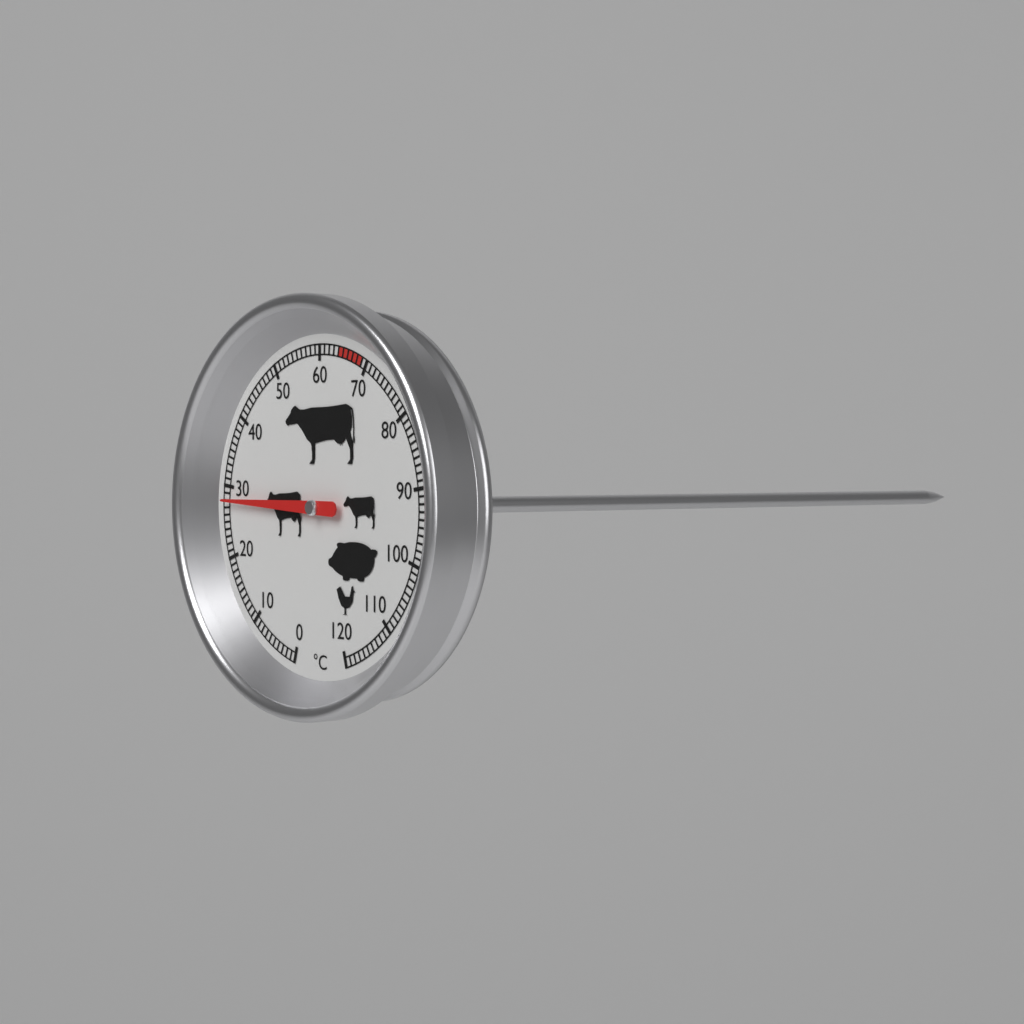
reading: 28 °C
